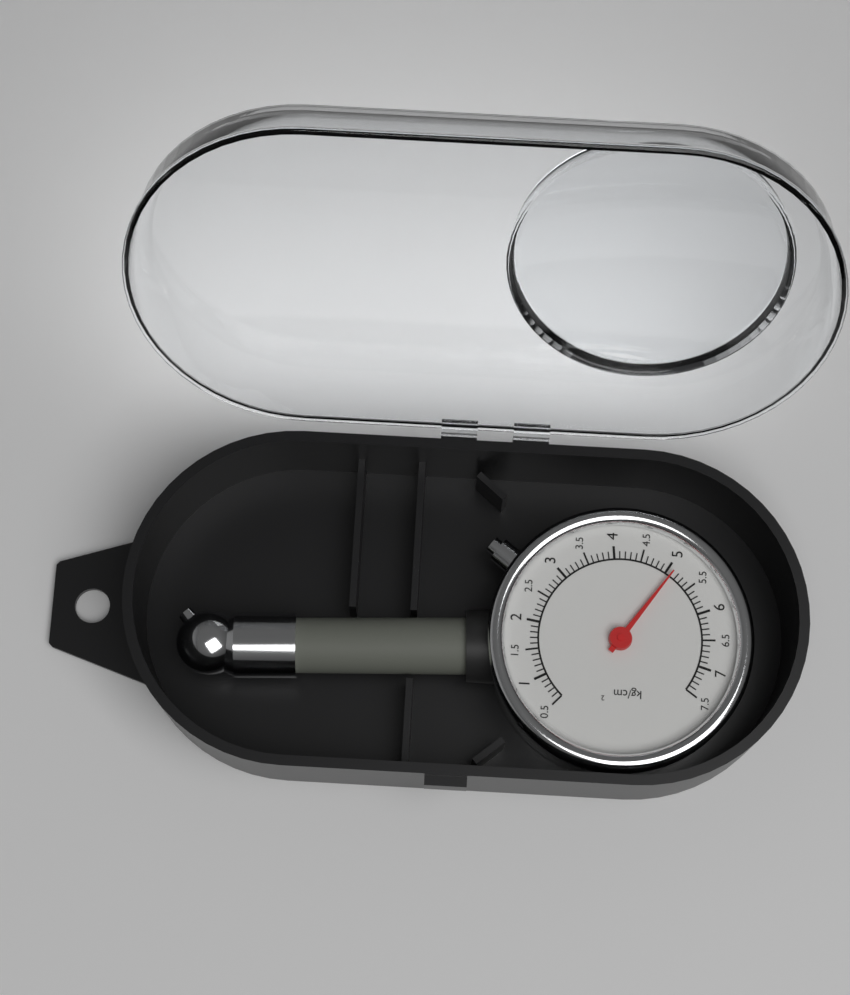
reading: 5.1 kg/cm²
